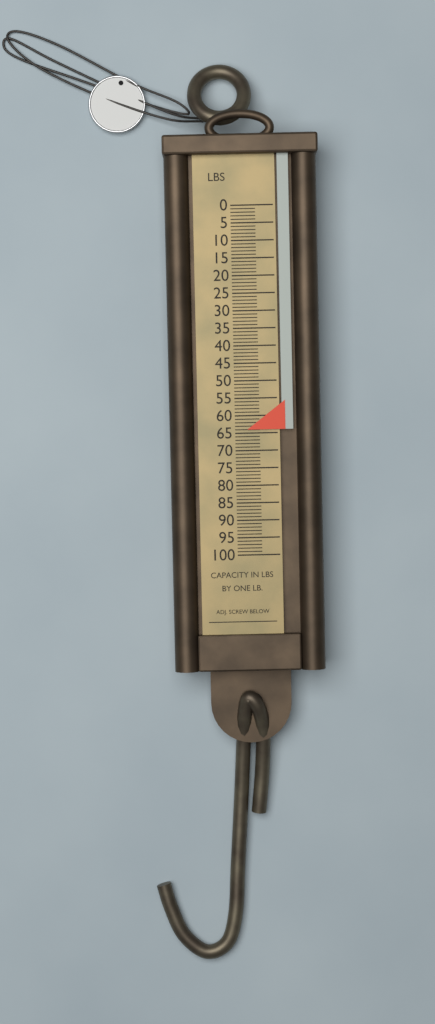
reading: 64 lb
